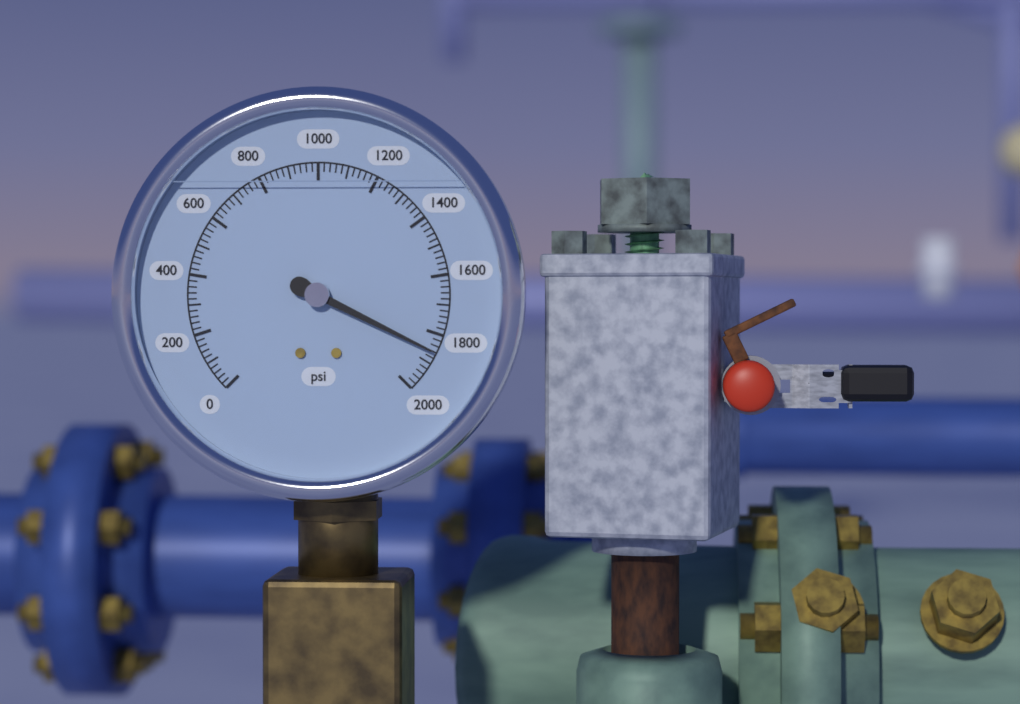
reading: 1860 psi
